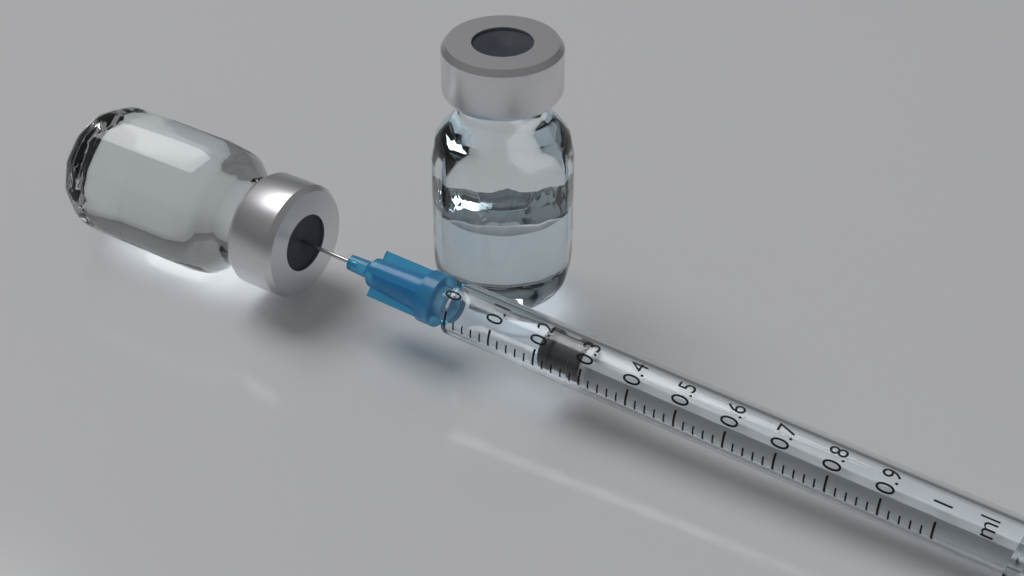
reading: 0.20 ml
